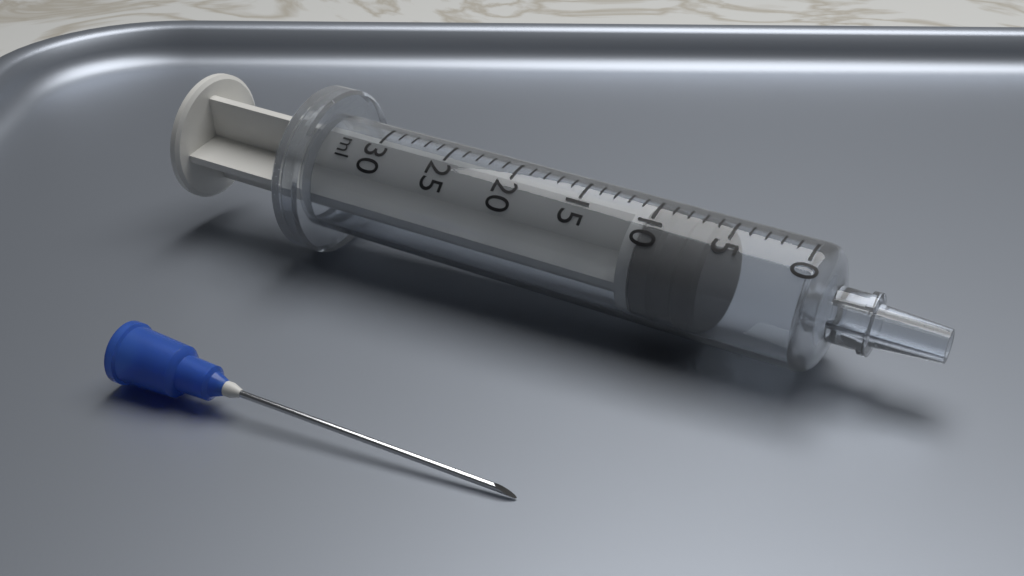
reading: 6 ml
